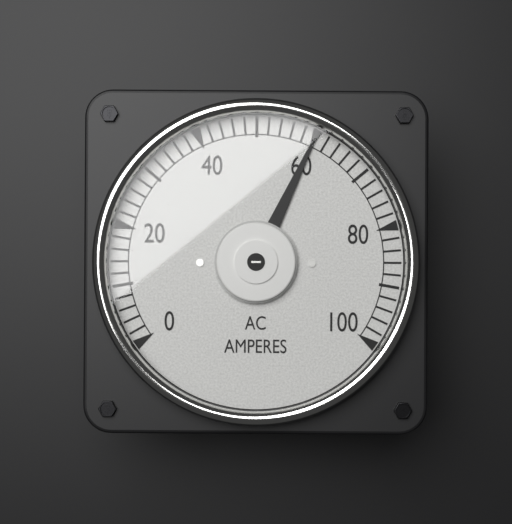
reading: 60 A
